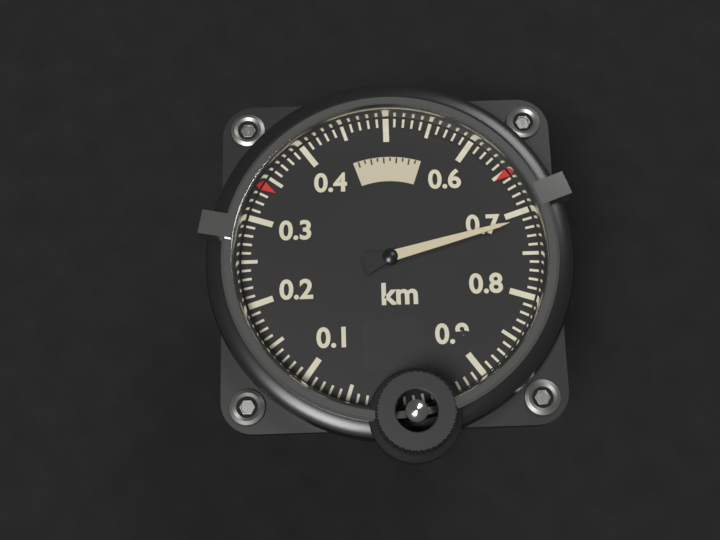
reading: 0.71 km
